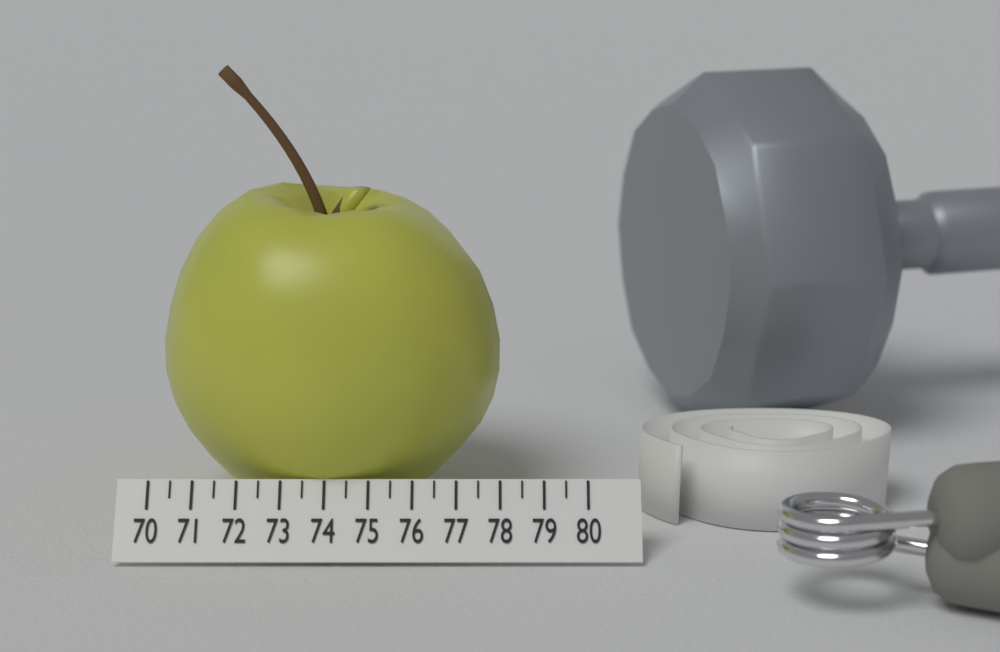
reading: 78.0 (no unit)
